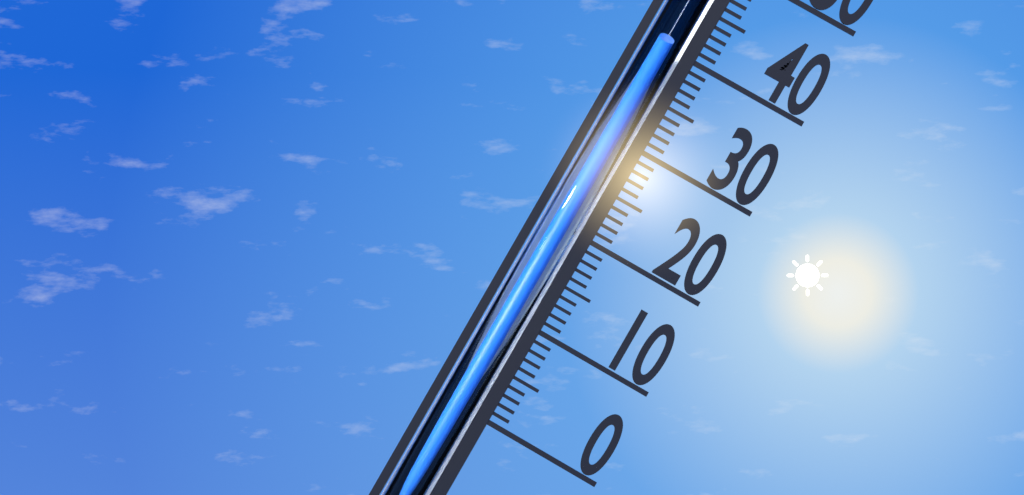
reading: 40 (no unit)
